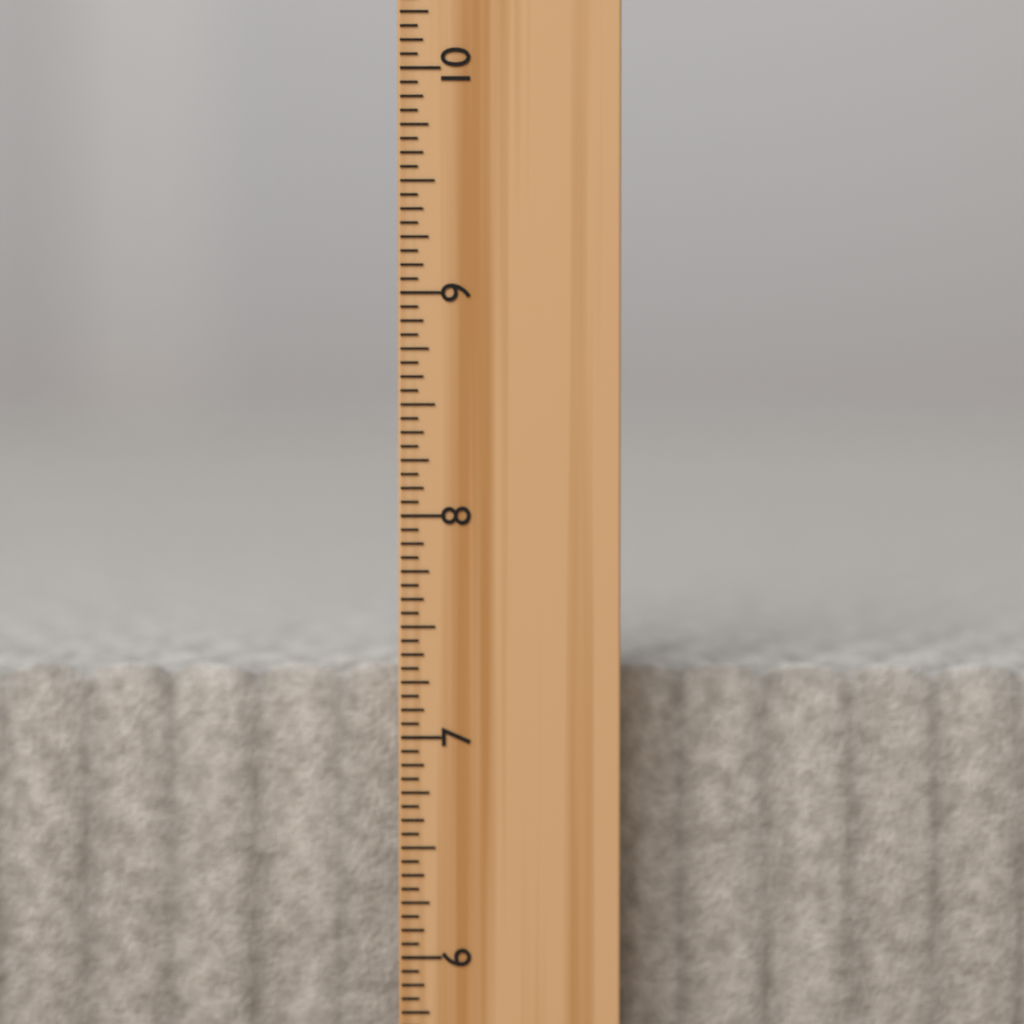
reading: 7.3125 inch
